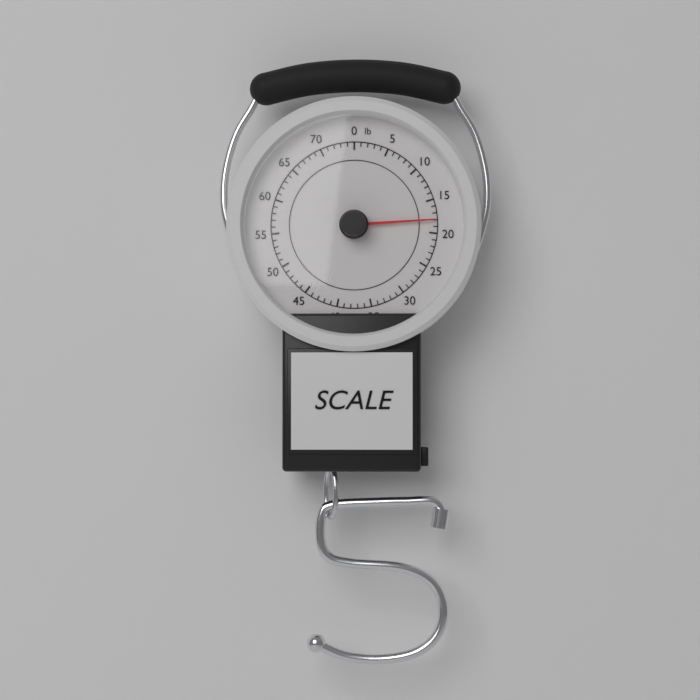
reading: 18 lb
